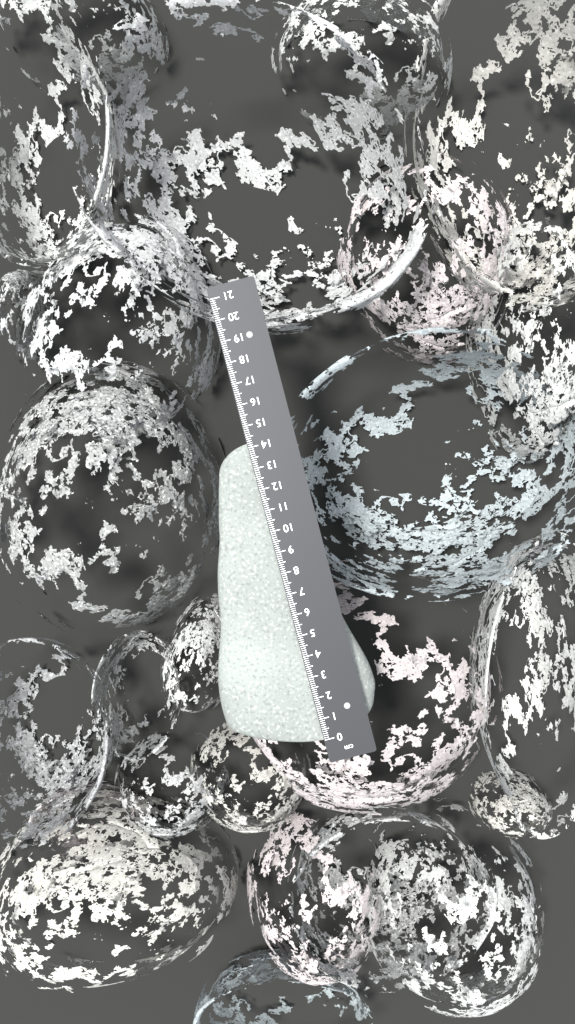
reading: 14.2 cm
